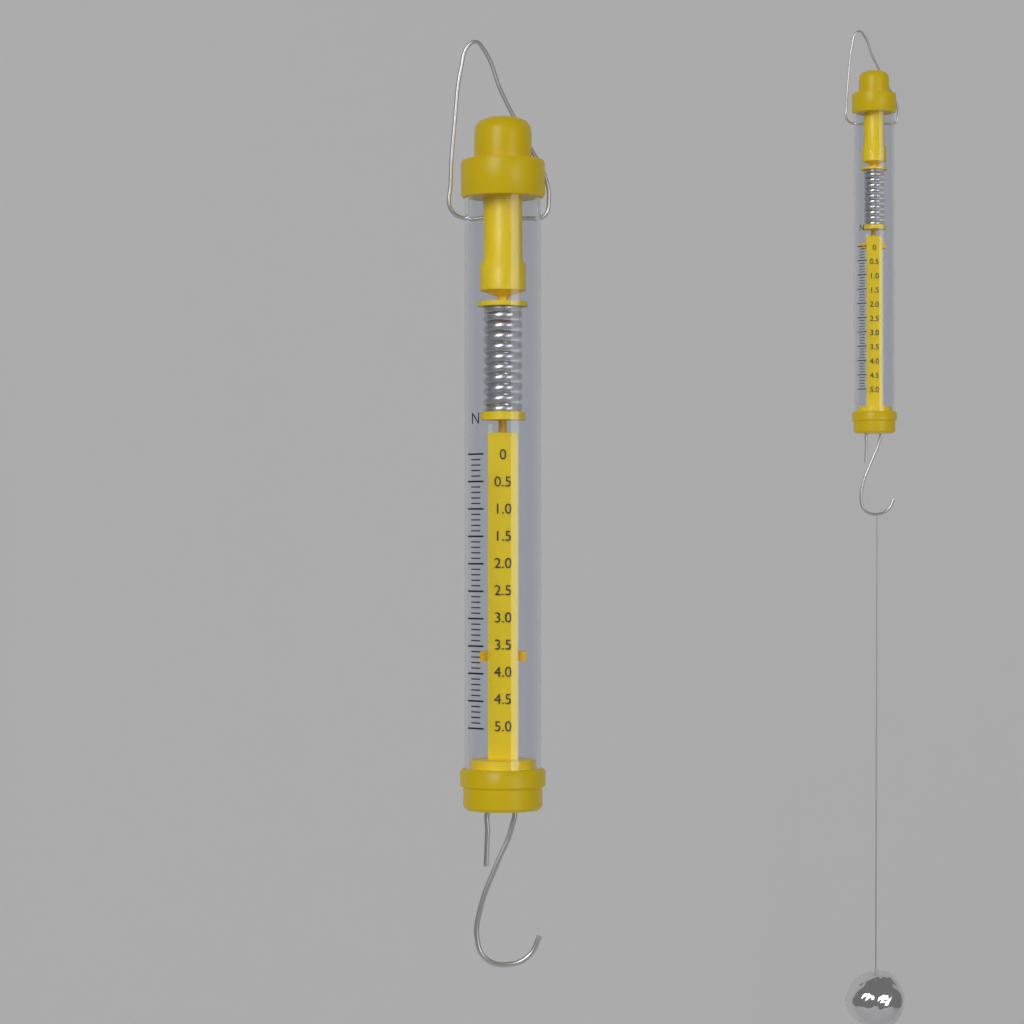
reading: 3.8 N
